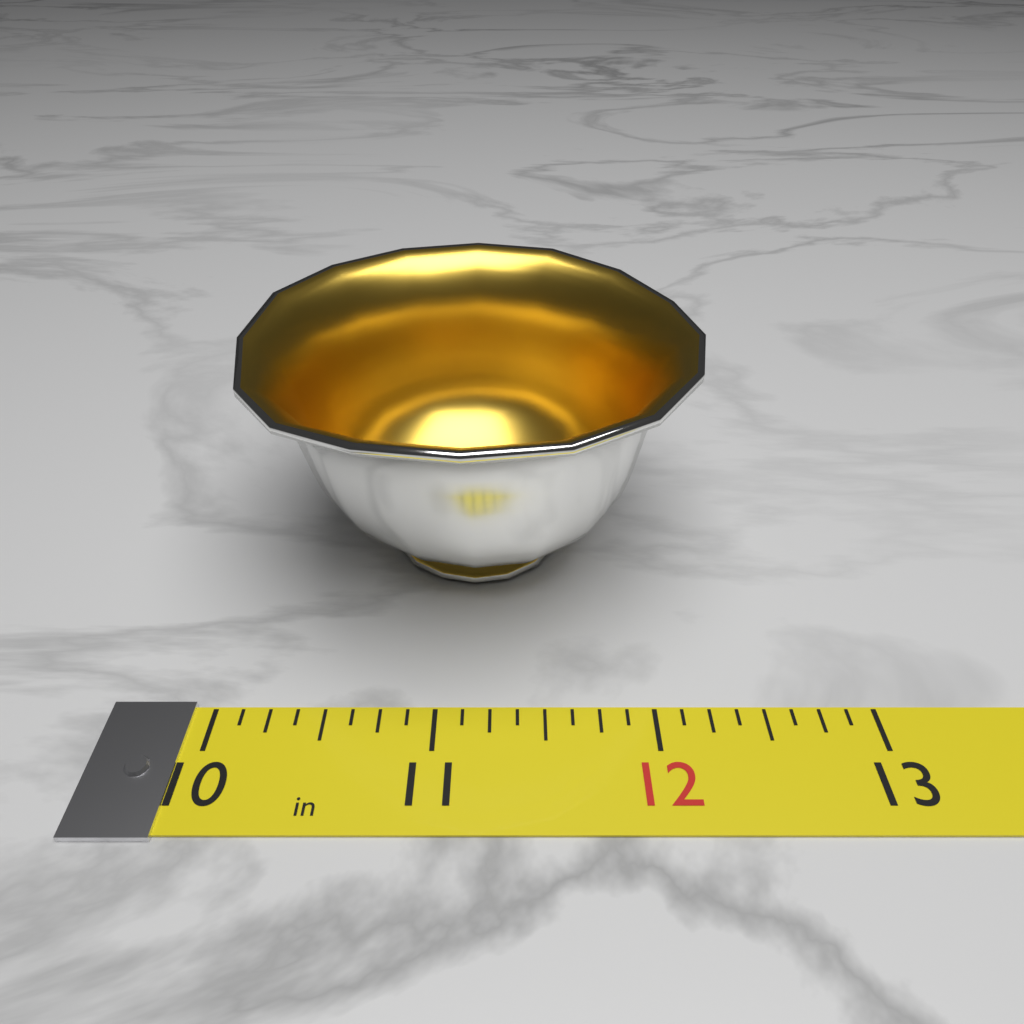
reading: 12.300 in
